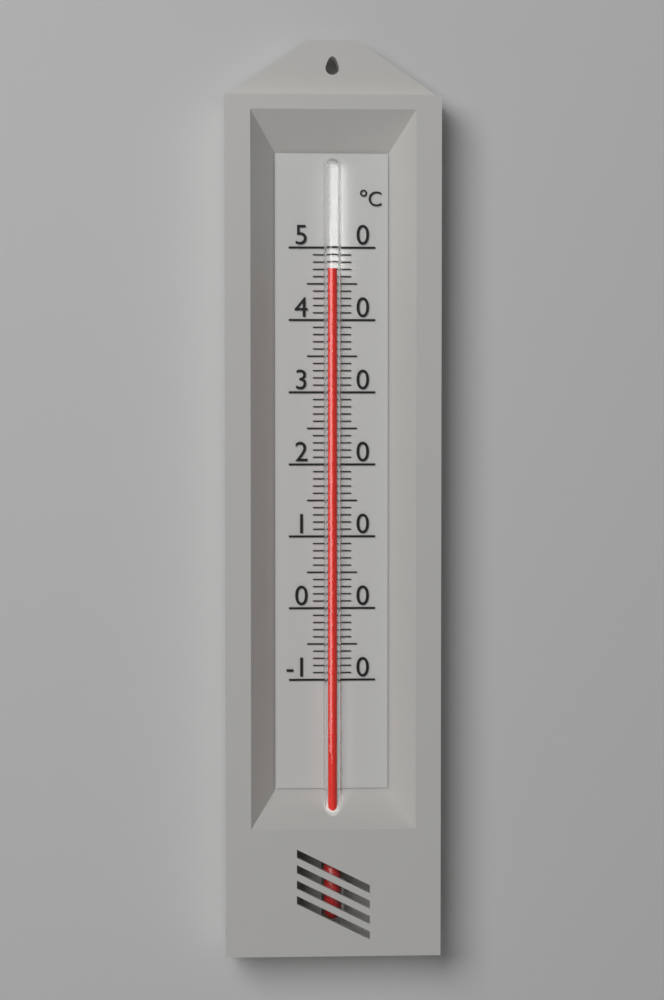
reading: 47 °C
